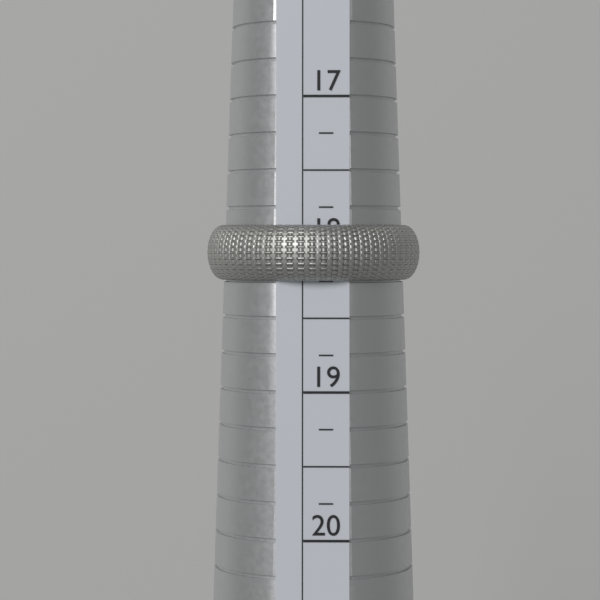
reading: 18.25 (no unit)
